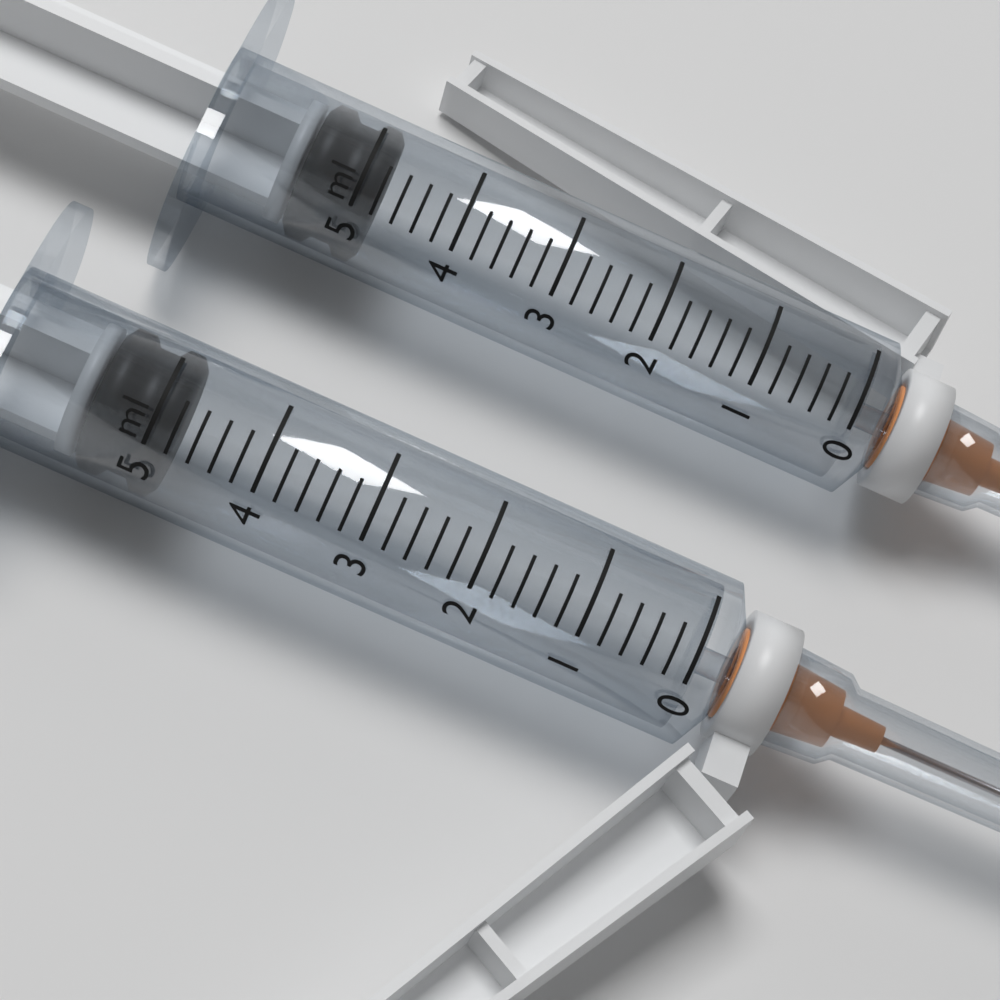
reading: 4.8 ml
